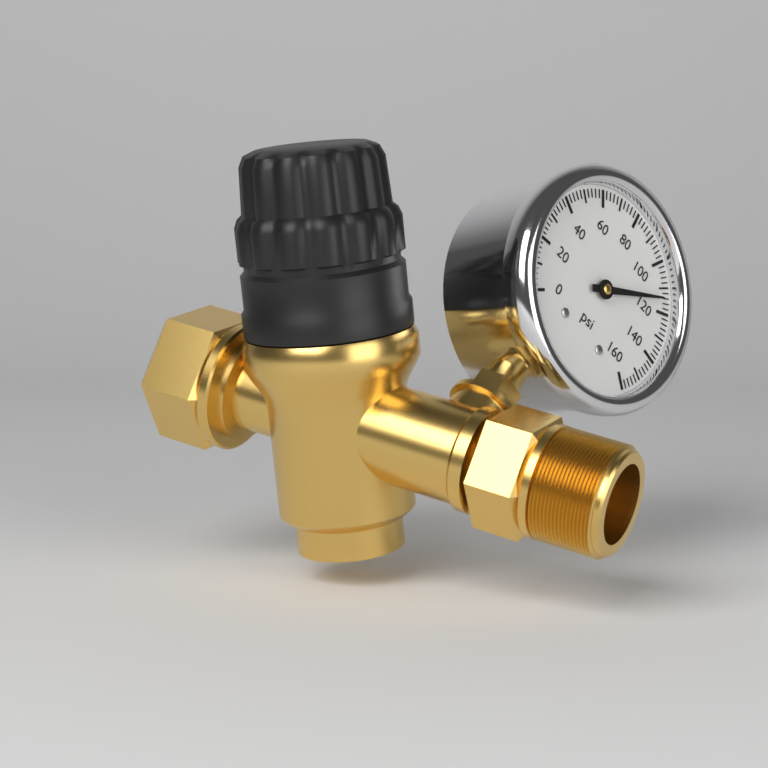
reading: 114 psi
